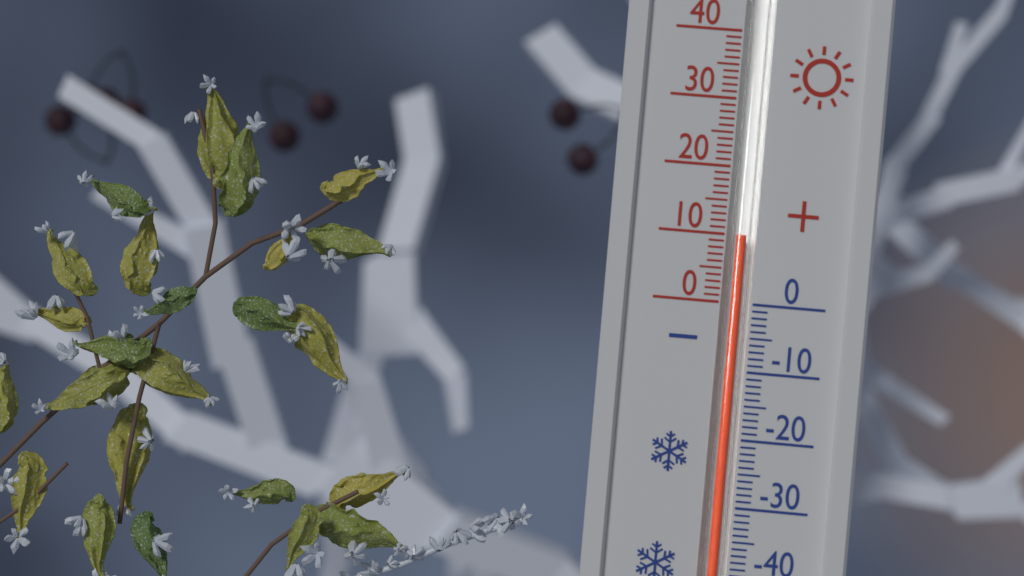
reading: 10 (no unit)
